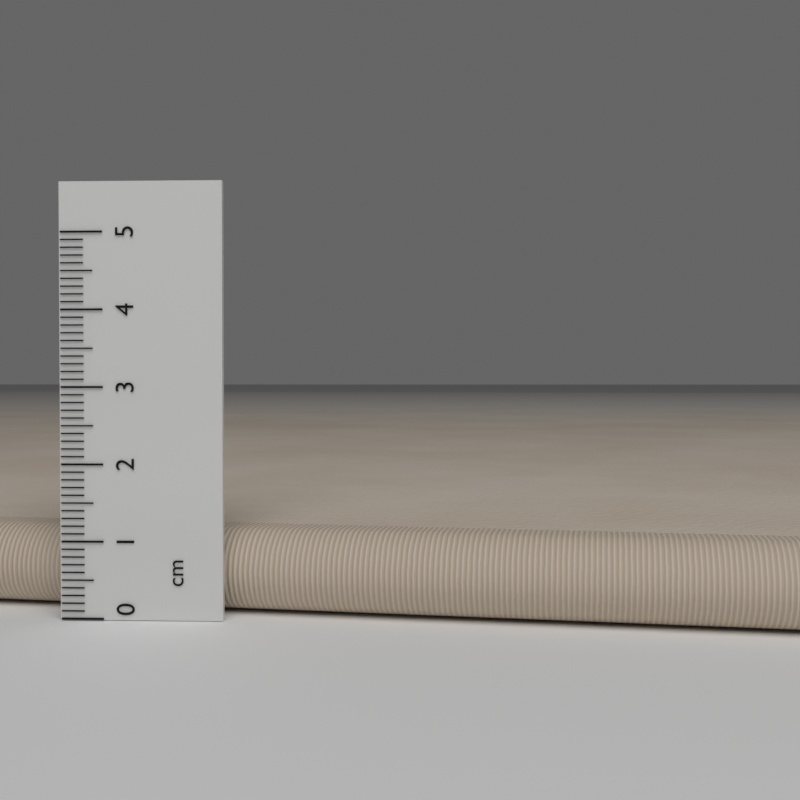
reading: 1.1 cm
